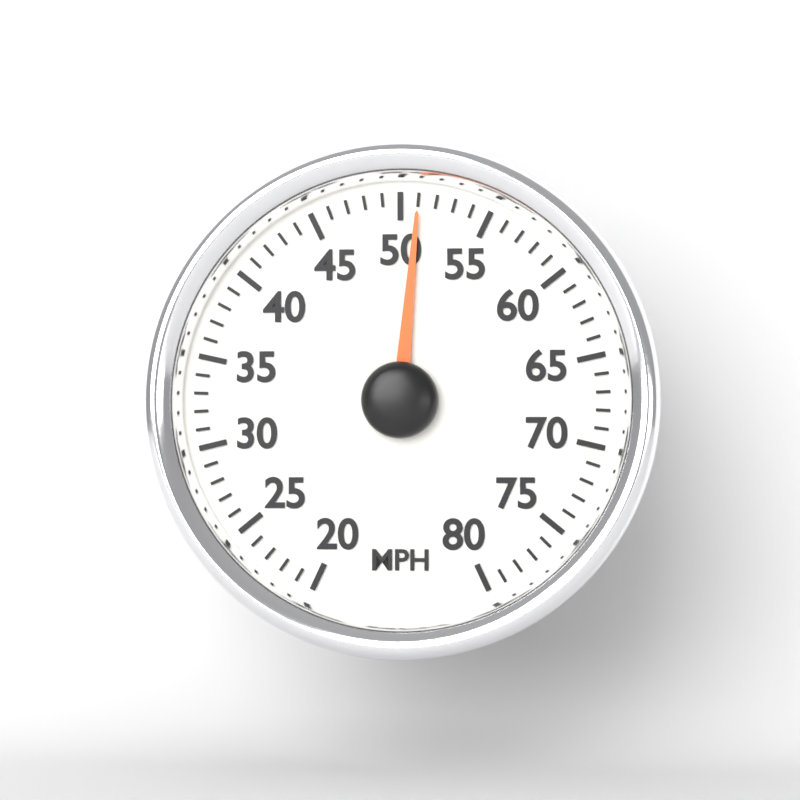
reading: 51 MPH
